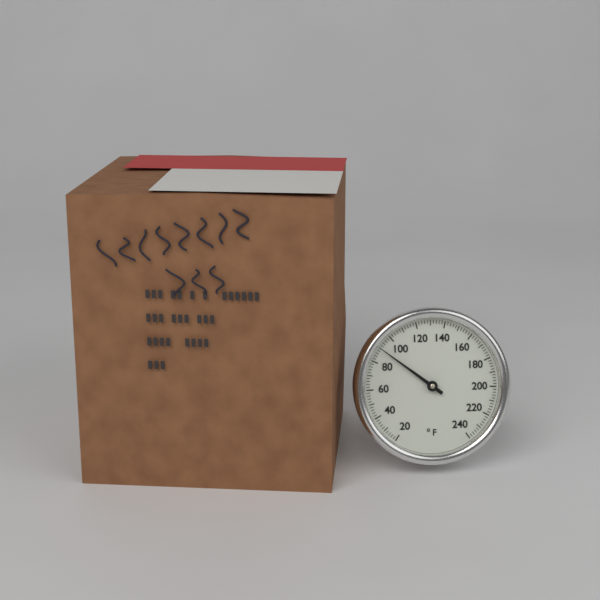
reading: 90 °F
